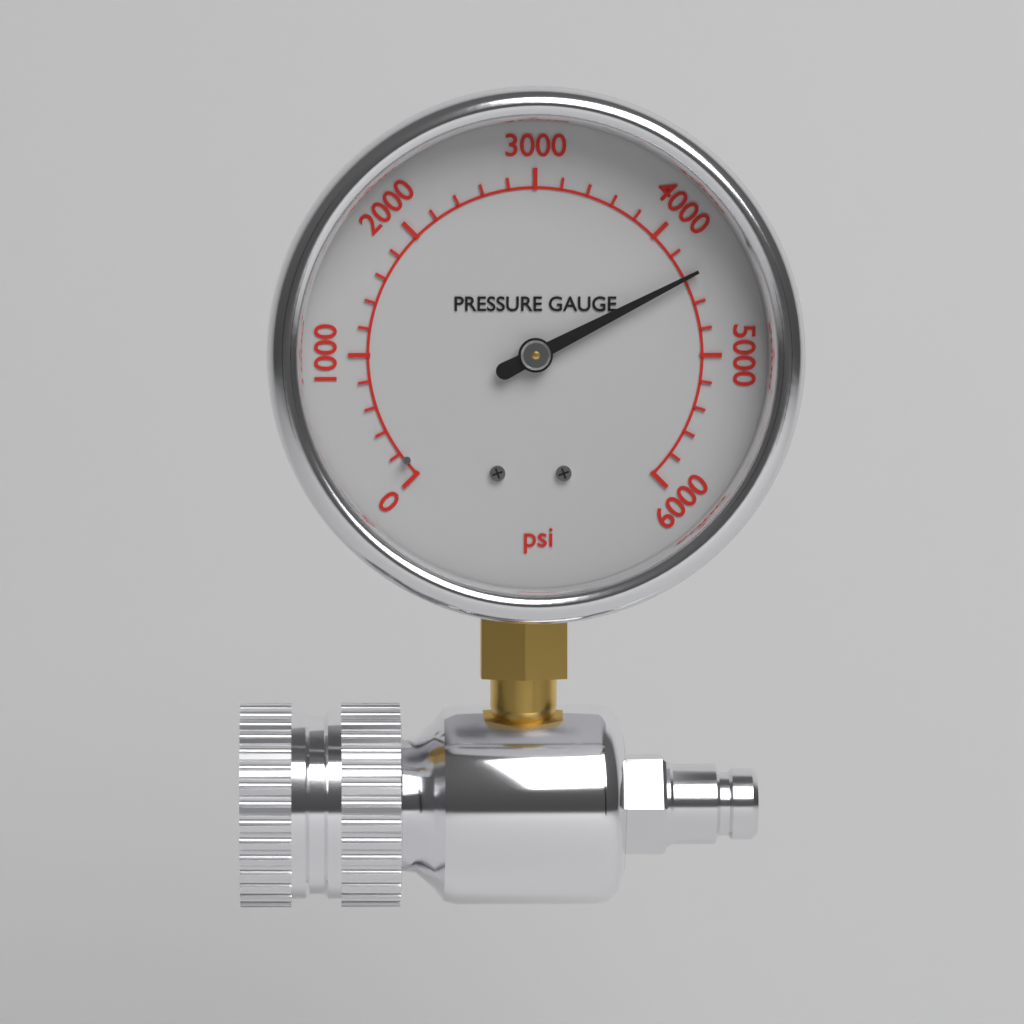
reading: 4400 psi
